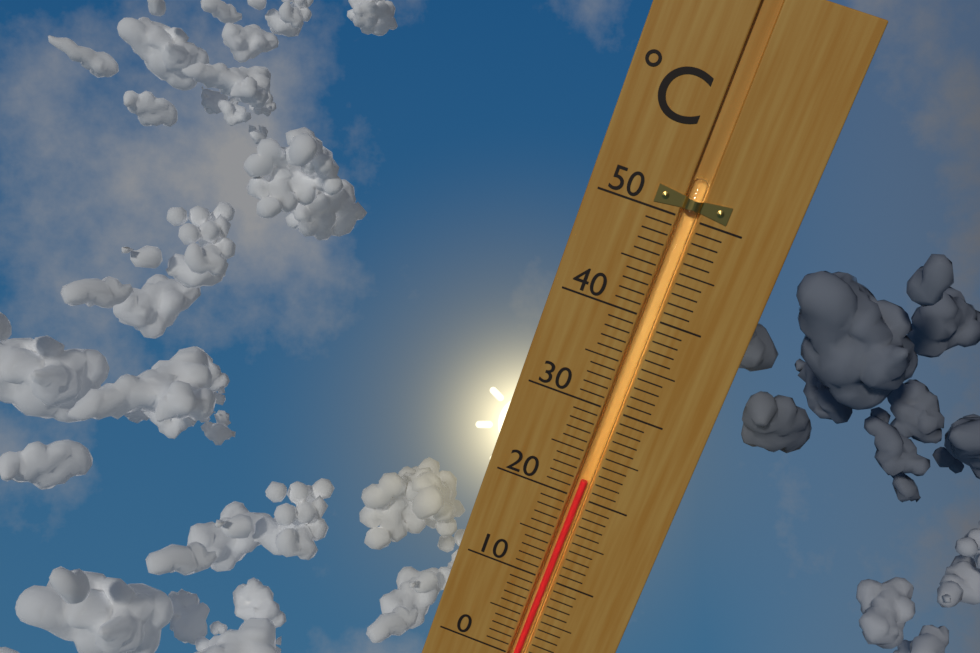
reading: 22 °C
